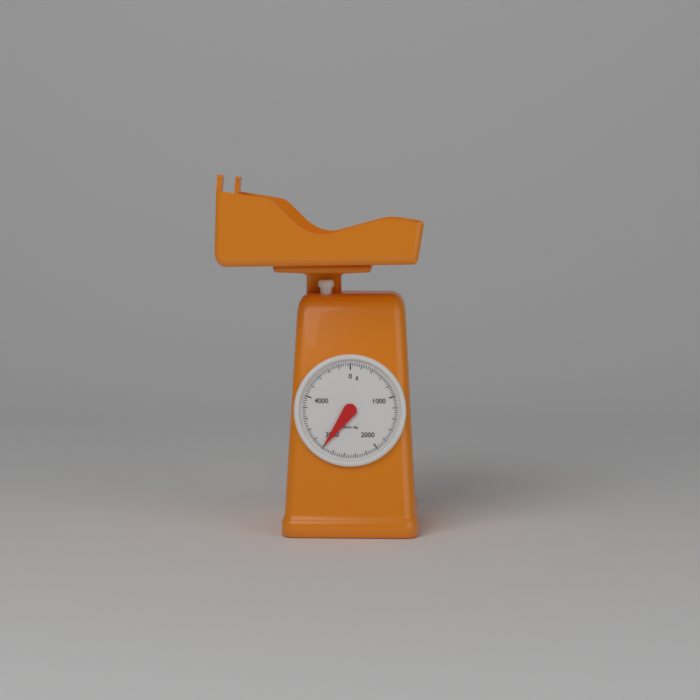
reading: 3000 g
